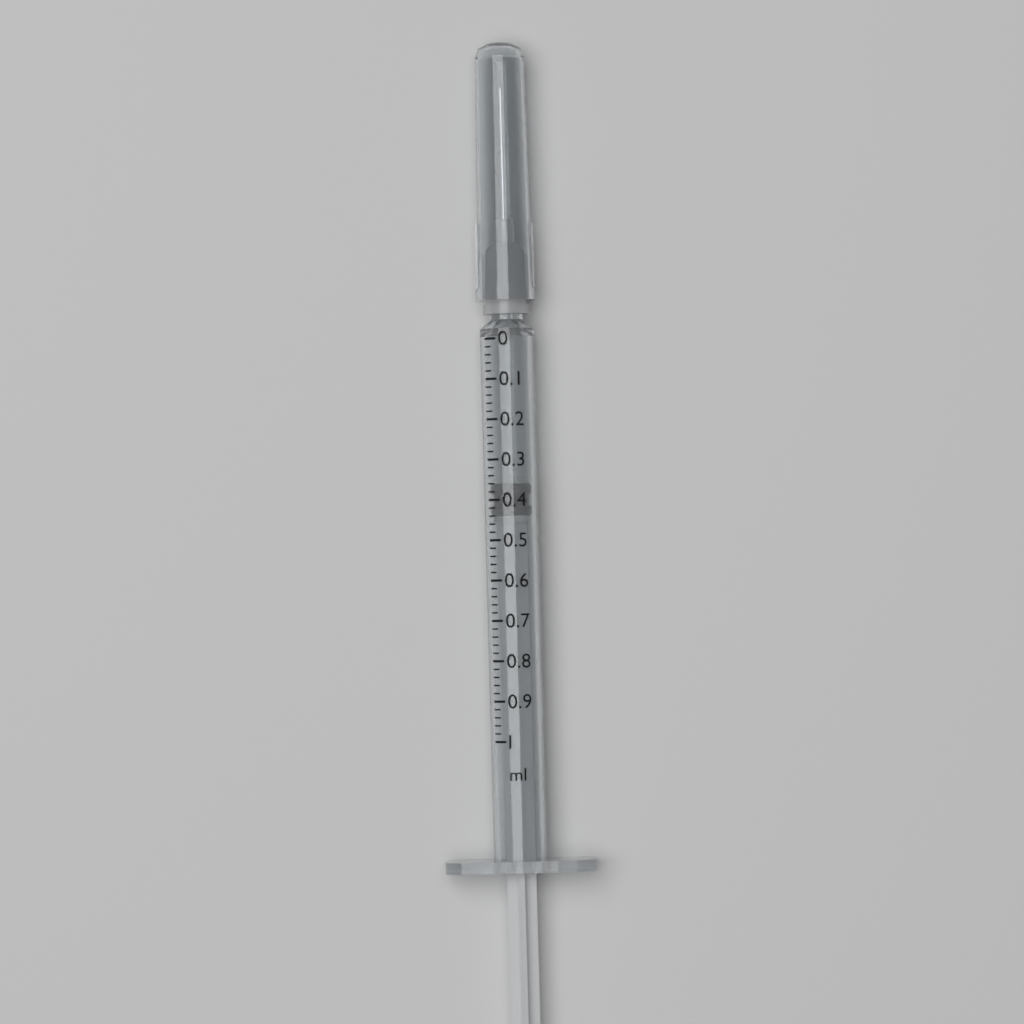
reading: 0.36 ml
